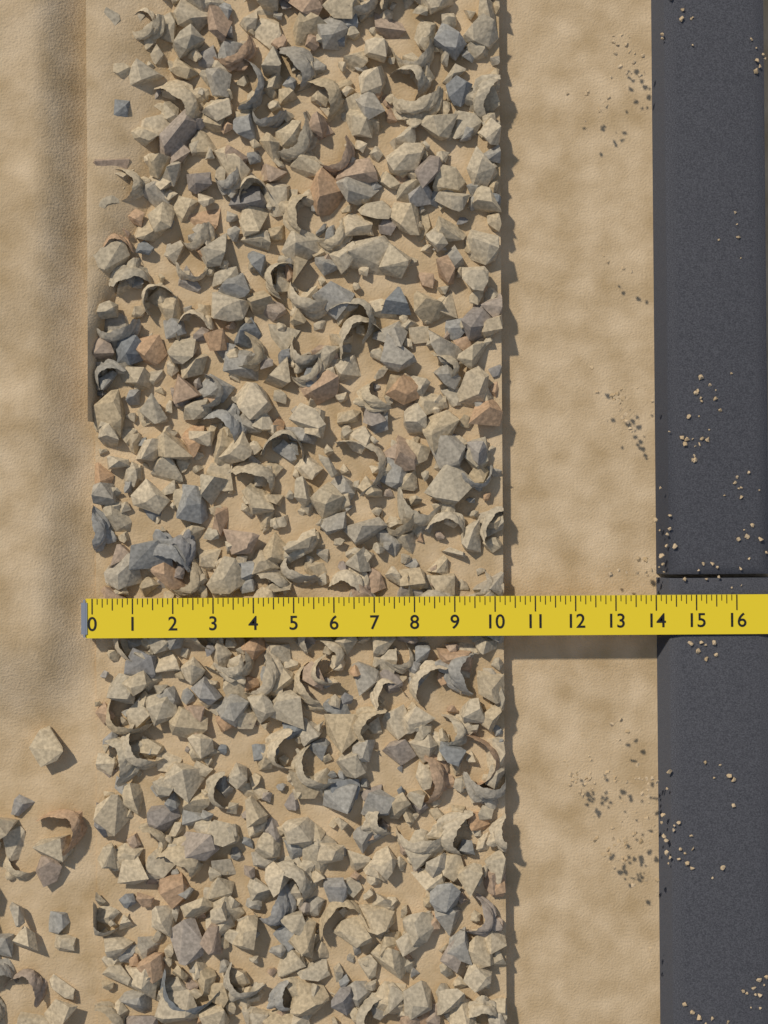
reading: 10.250 (no unit)
